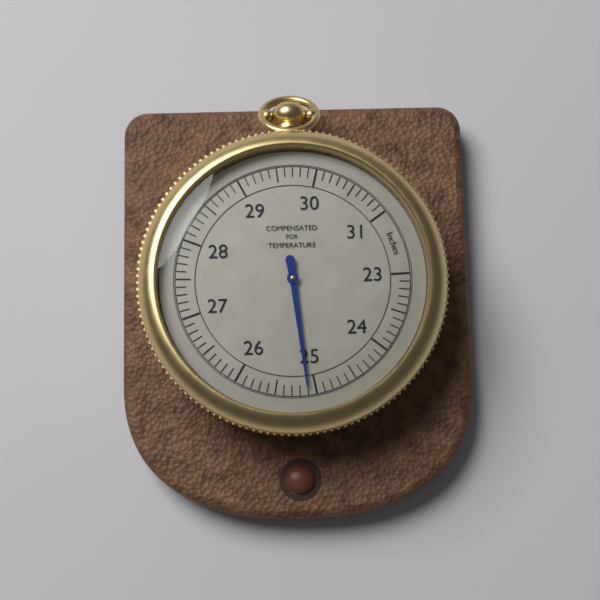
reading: 25.1 inches
